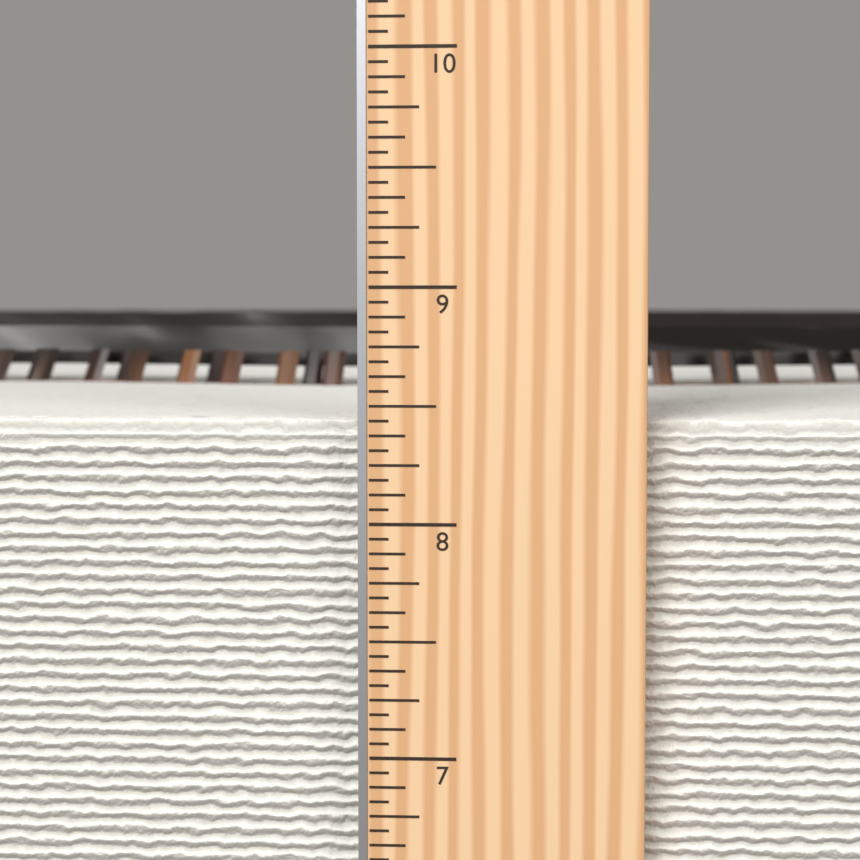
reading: 8.4375 in
